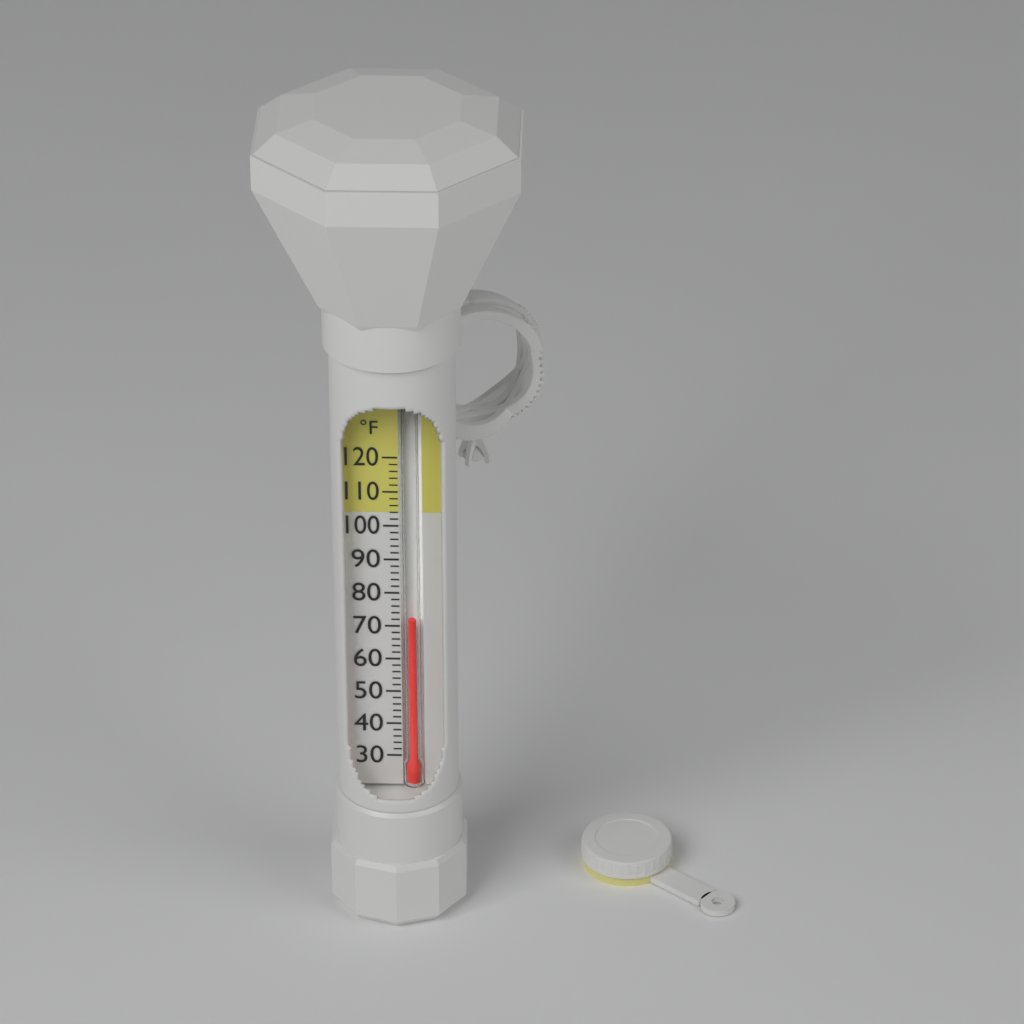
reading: 72 °F
